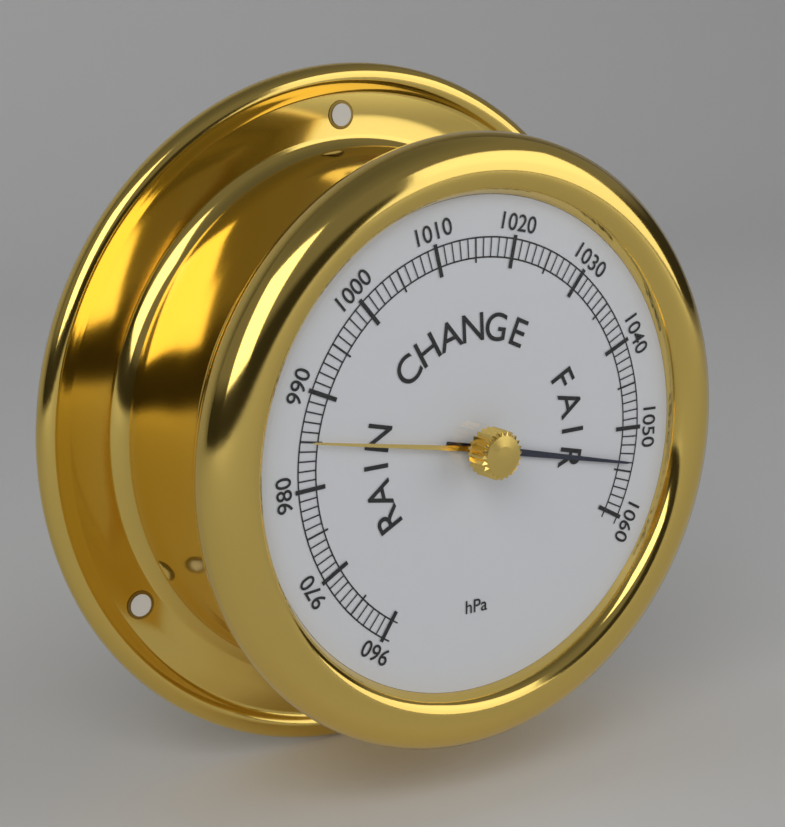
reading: 1054 hPa
